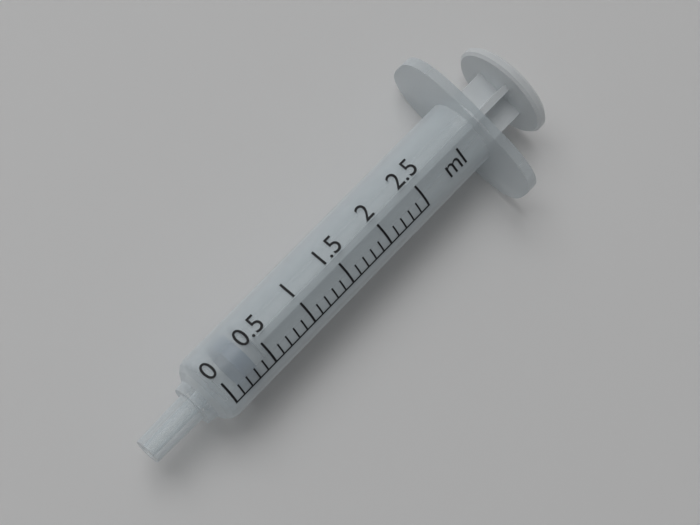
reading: 0.2 ml
